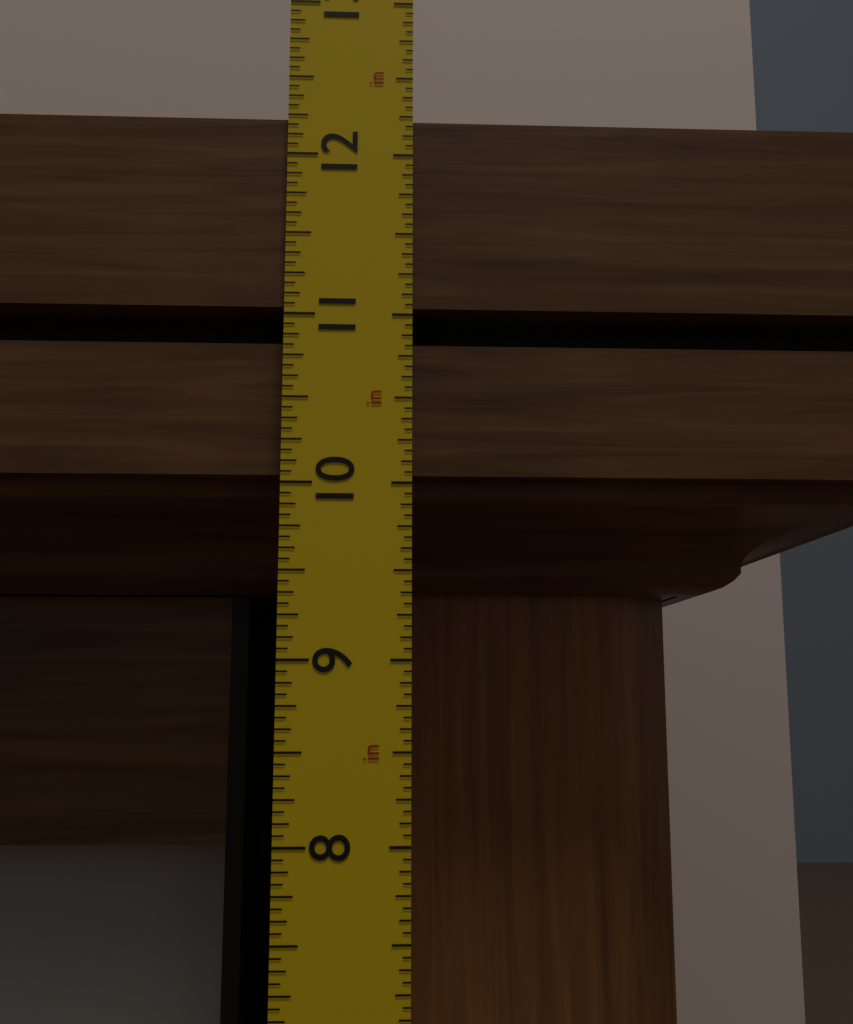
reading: 12.2500 in
